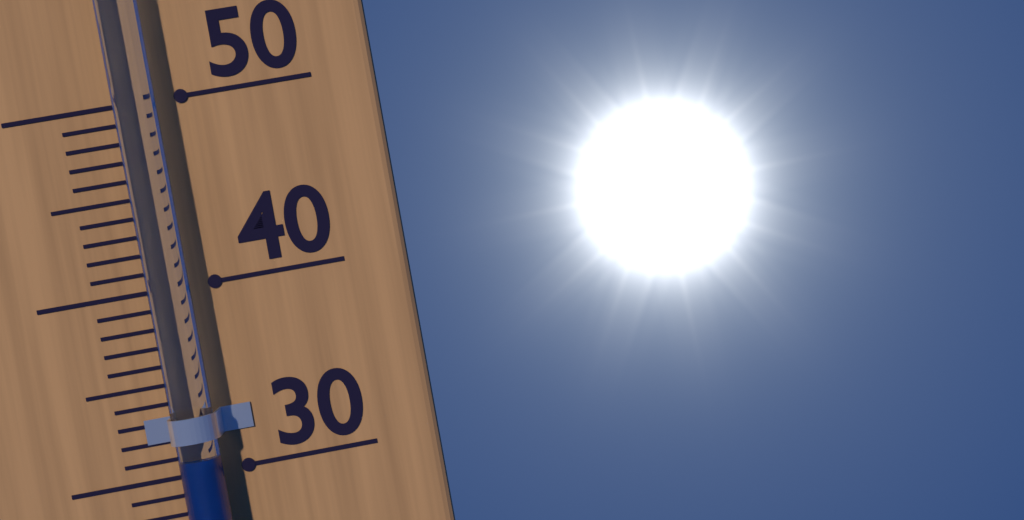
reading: 31 °C
